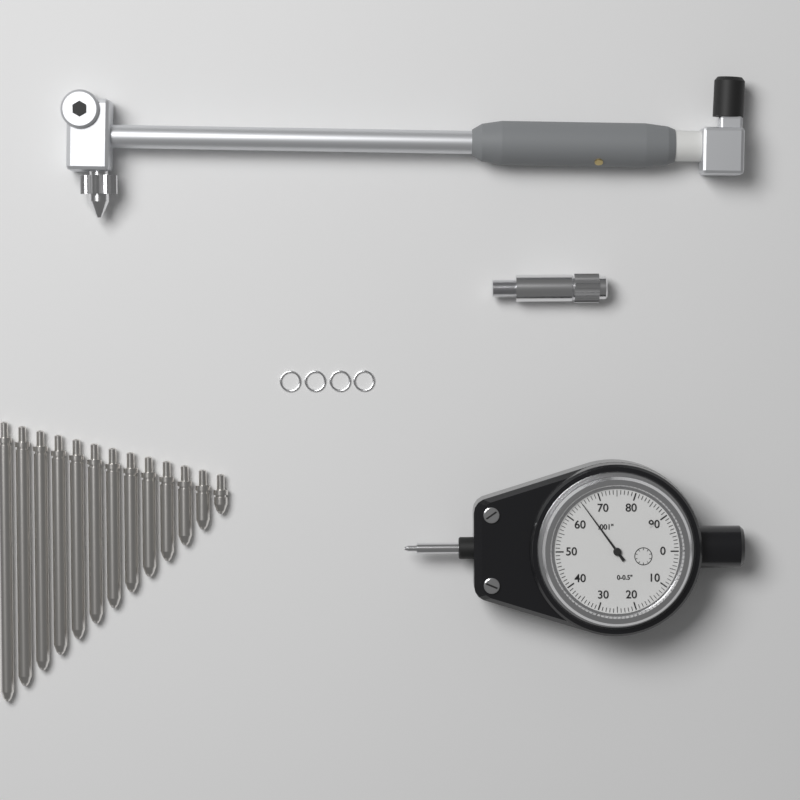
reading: 0.065 in
